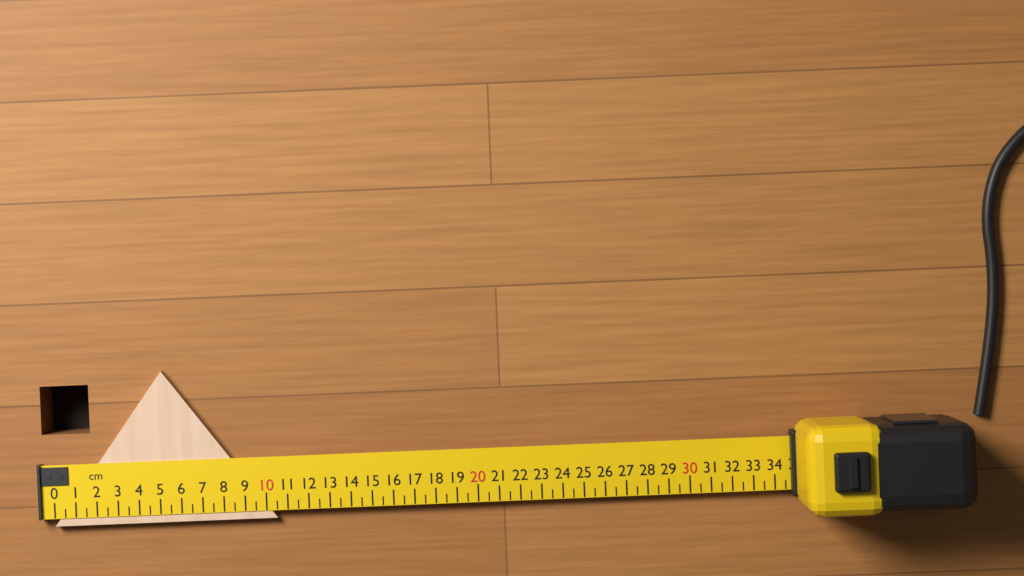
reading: 10.5 cm
